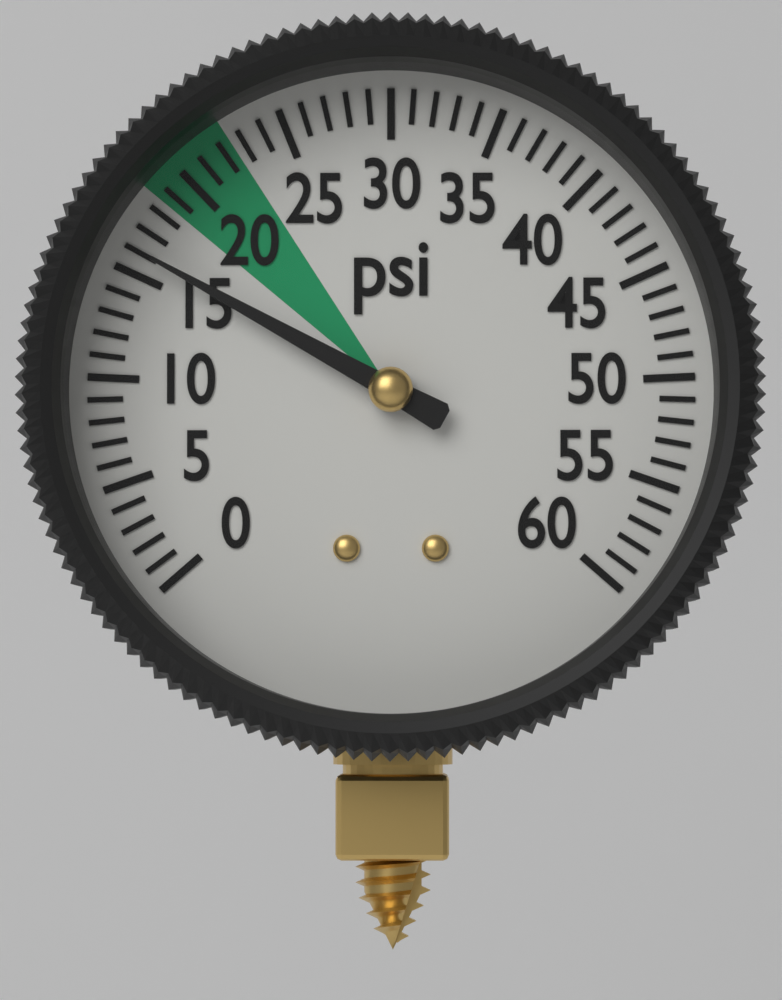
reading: 16 psi
